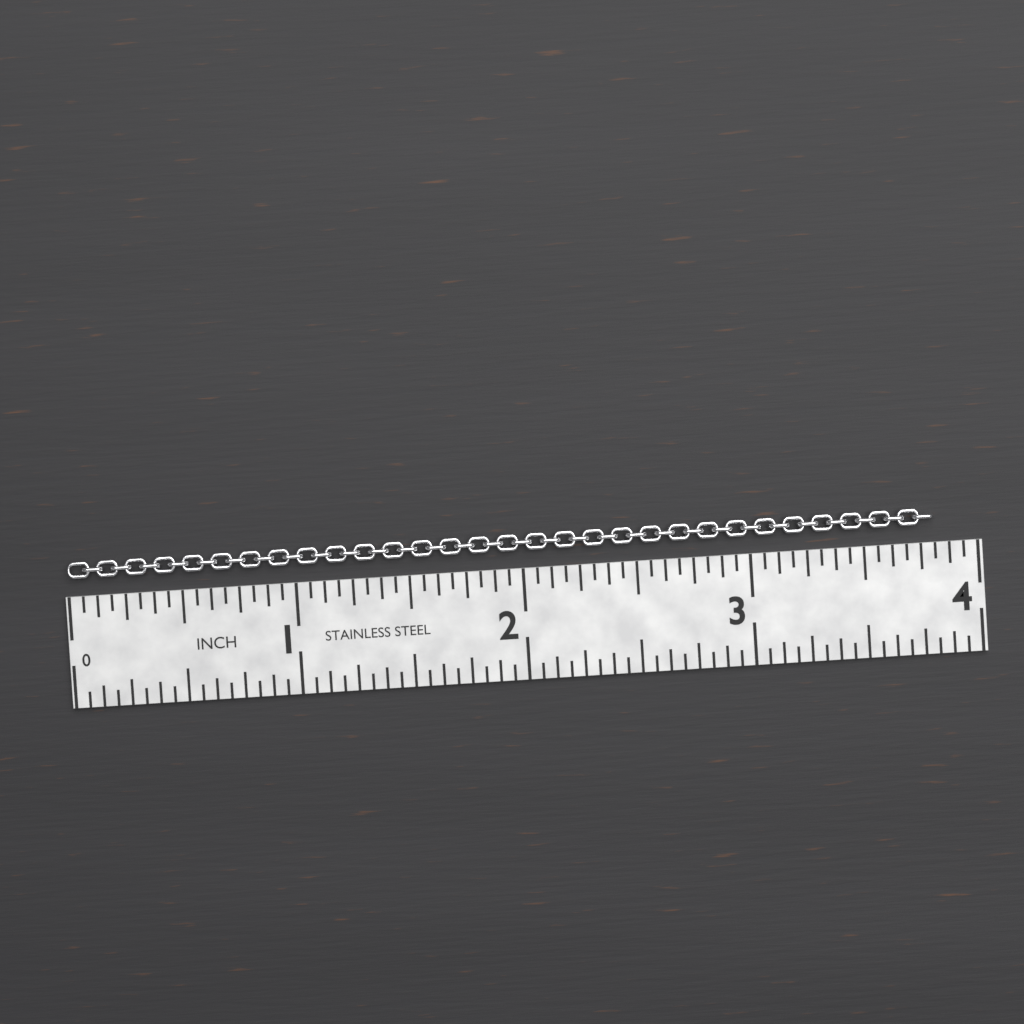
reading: 3.8125 in
